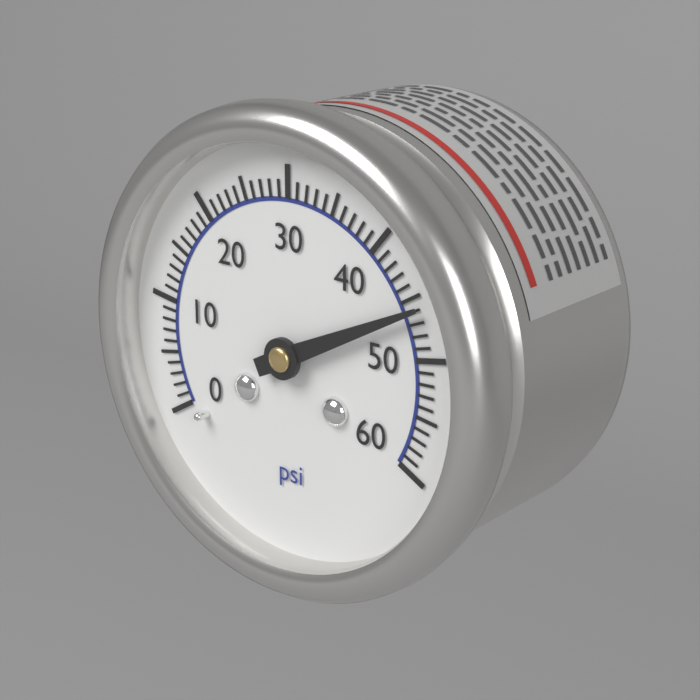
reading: 46 psi
